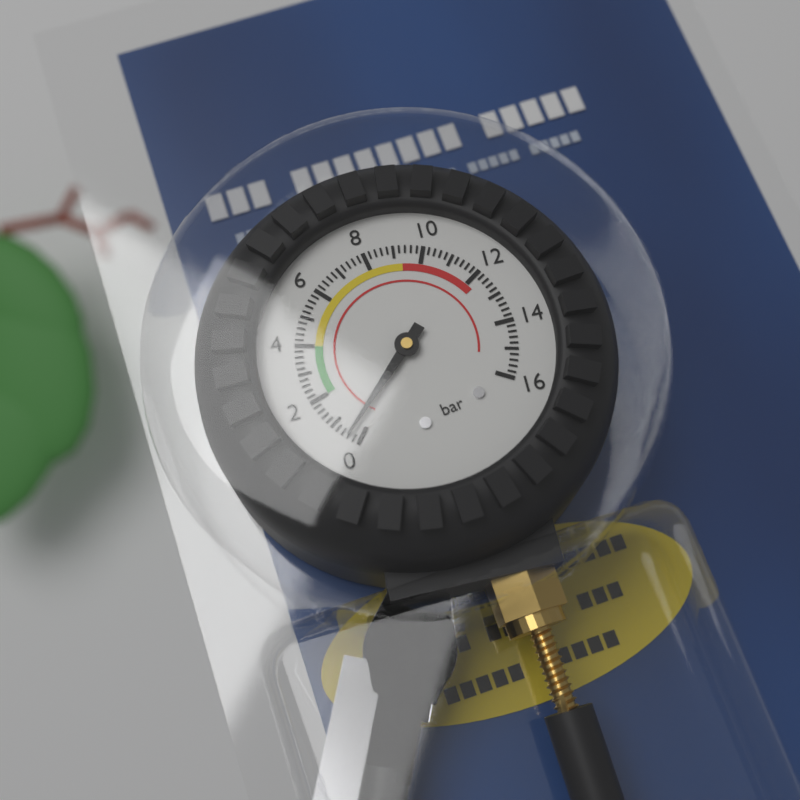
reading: 0.4 bar
